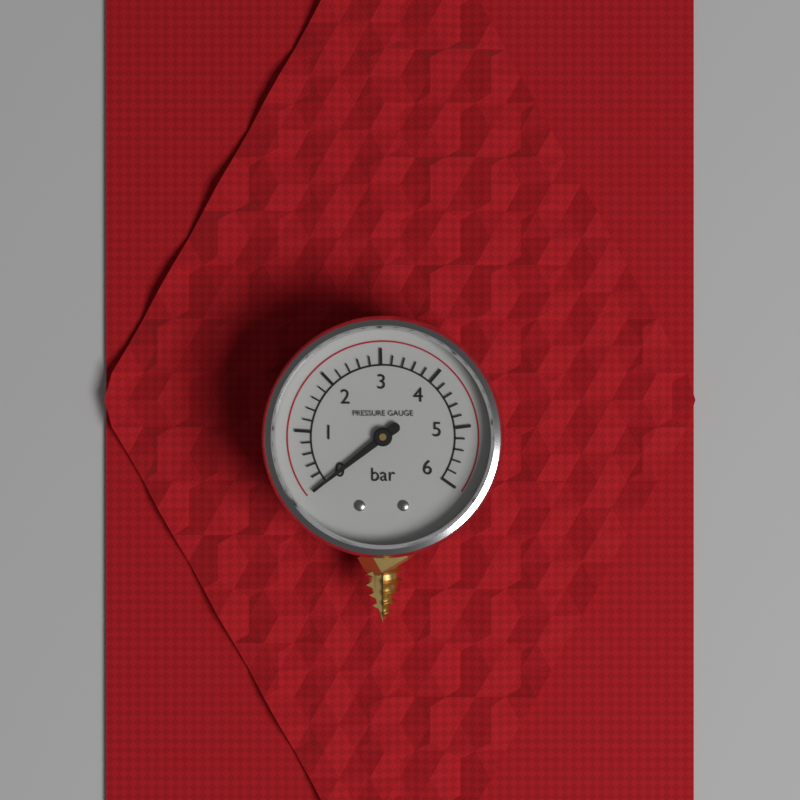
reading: 0.0 bar
